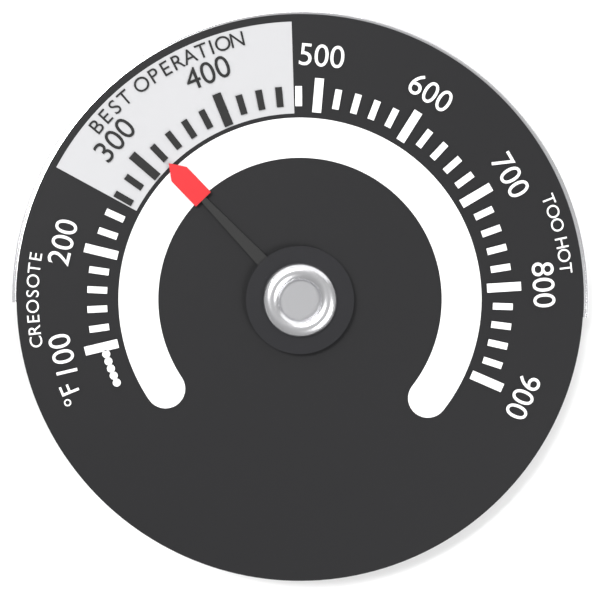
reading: 320 °F
